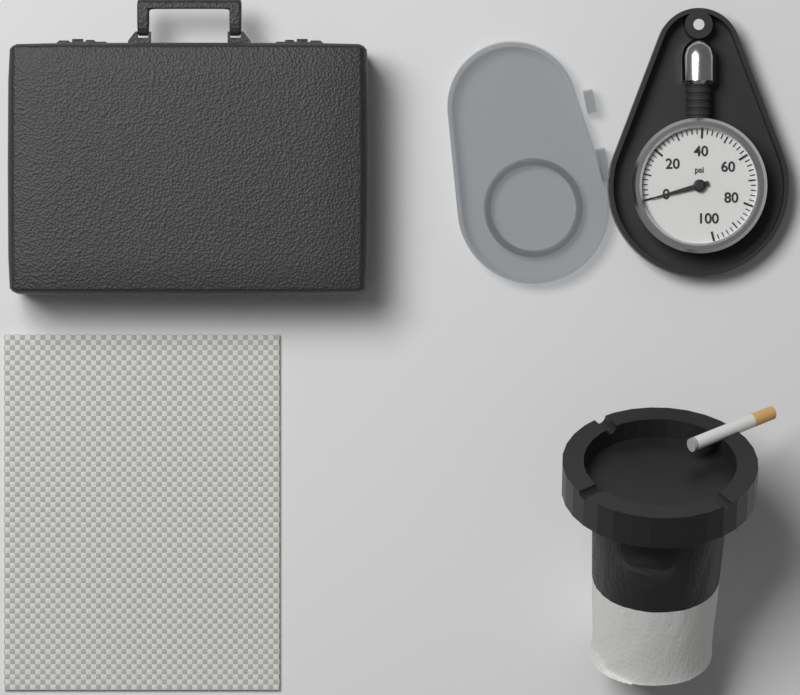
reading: 0 psi
